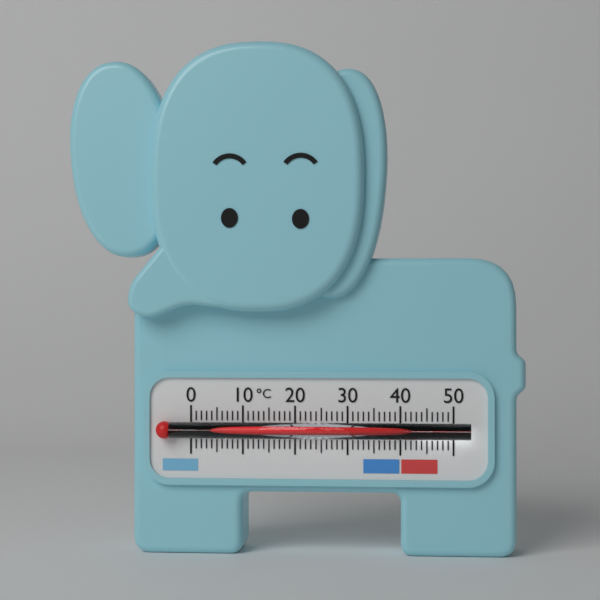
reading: 42 °C
